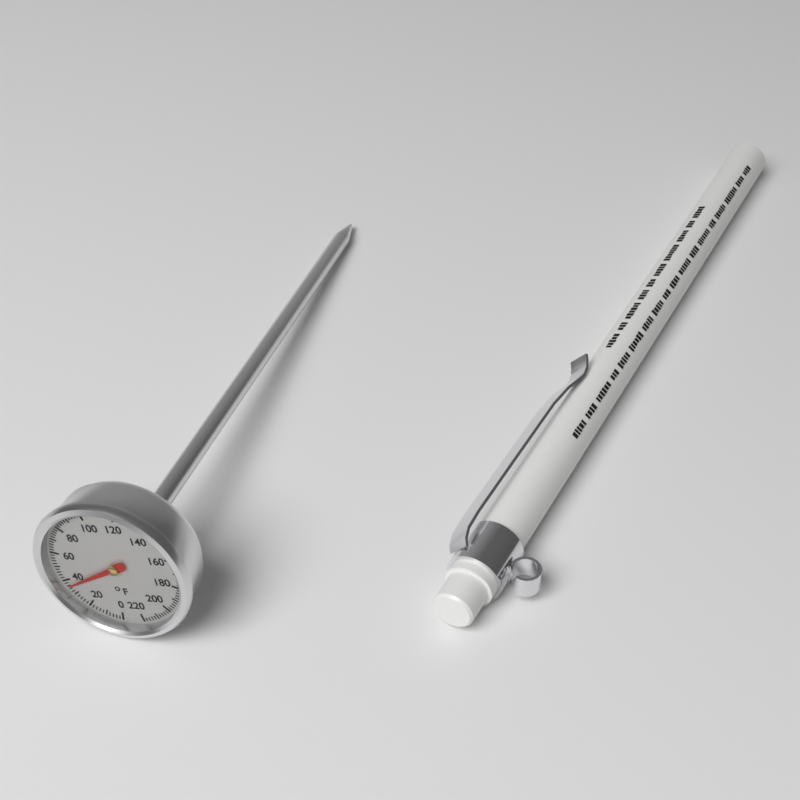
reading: 36 °F
